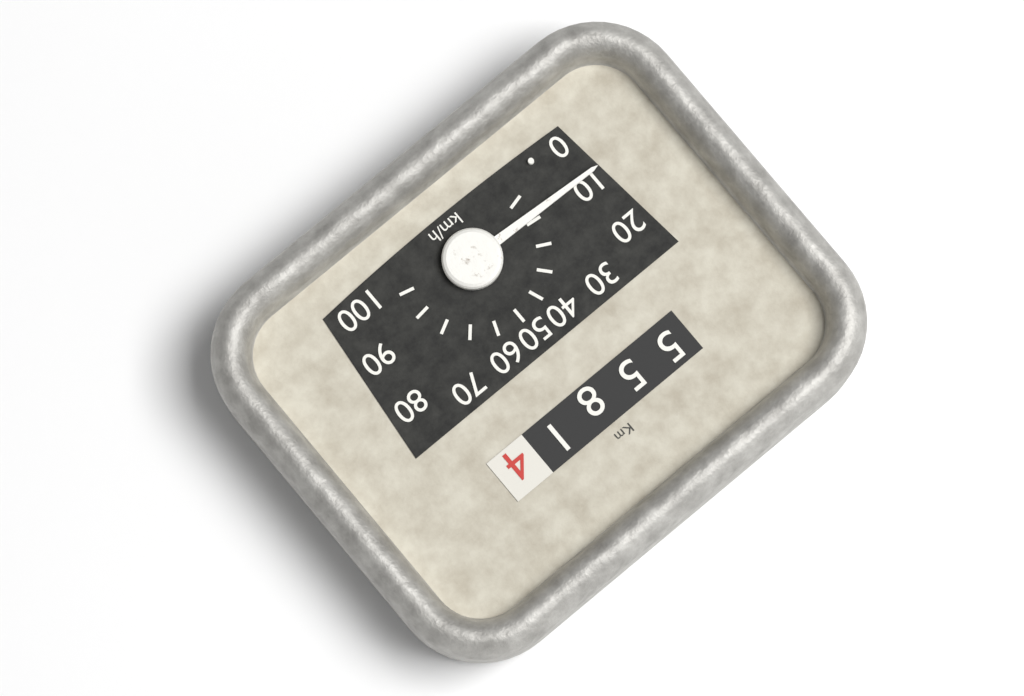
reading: 8 km/h
